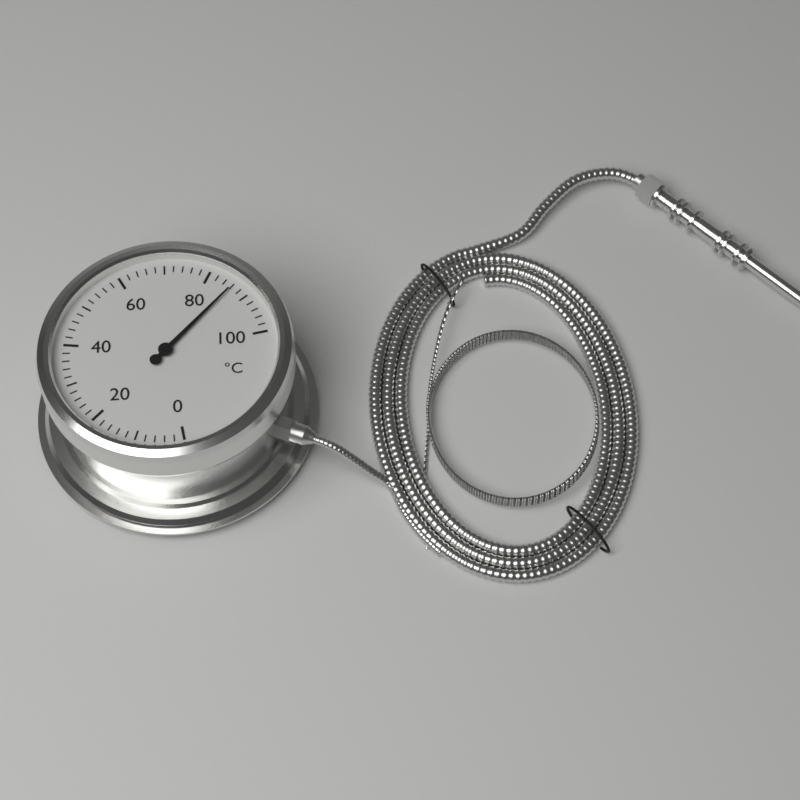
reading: 86 °C
